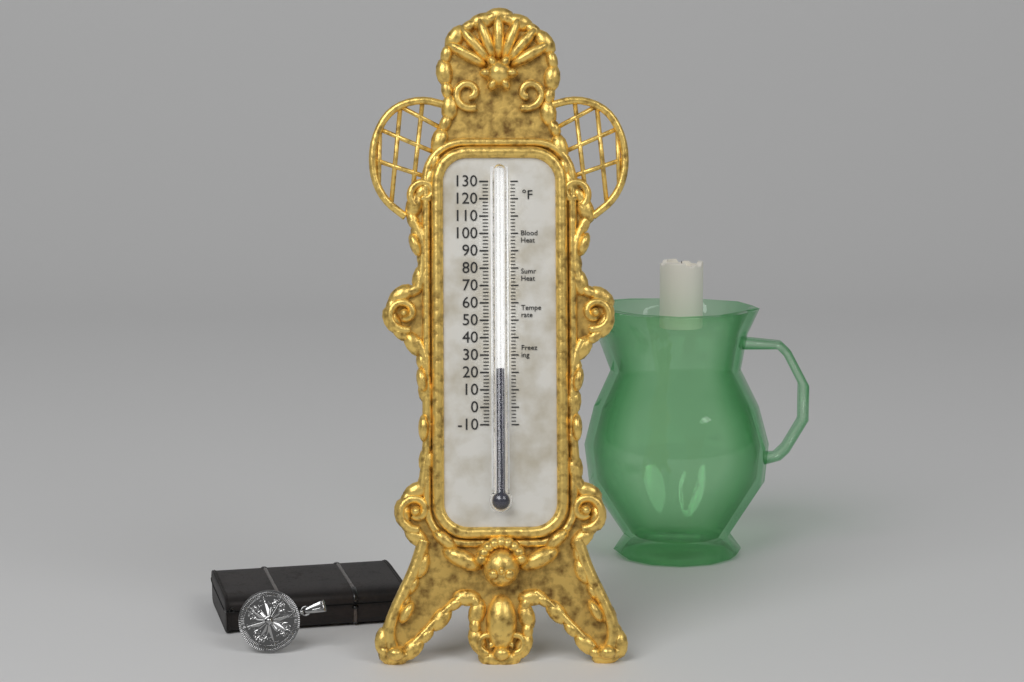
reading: 22 °F
